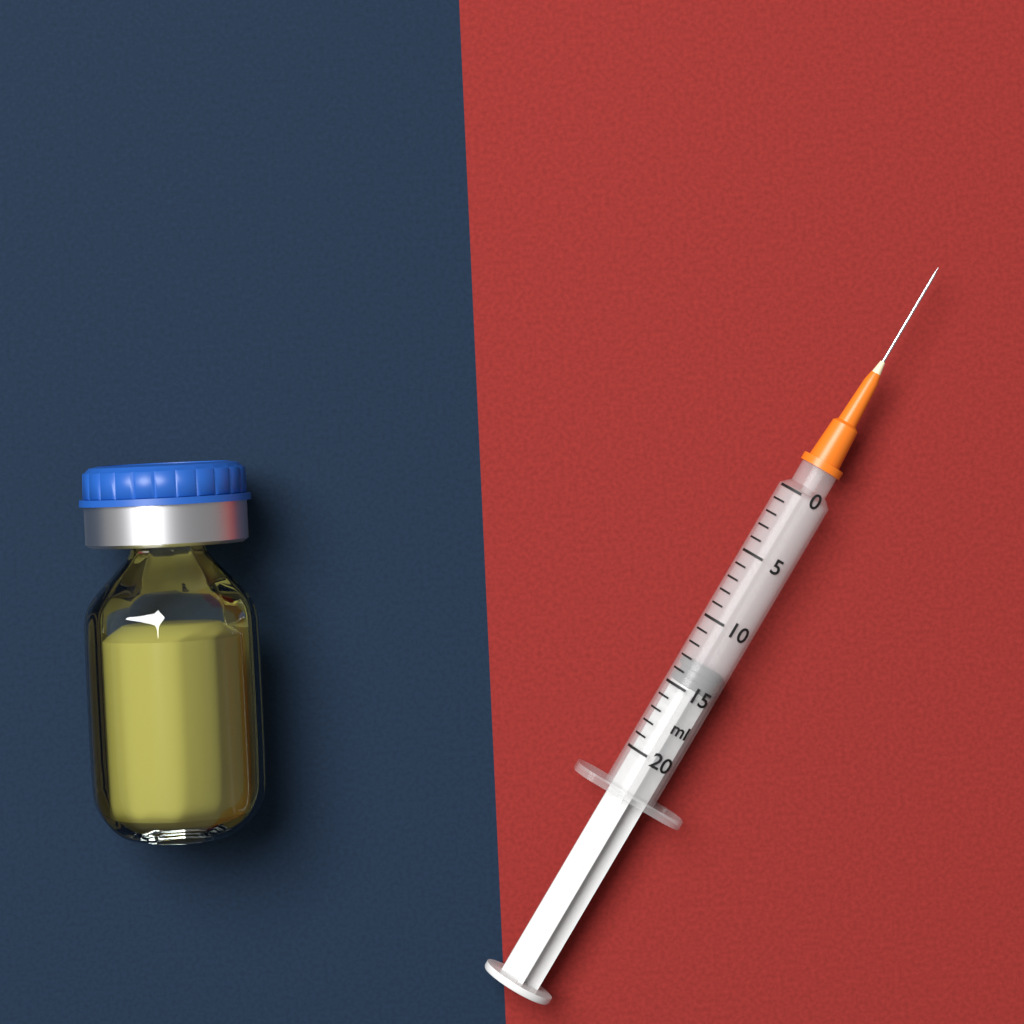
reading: 13 ml
